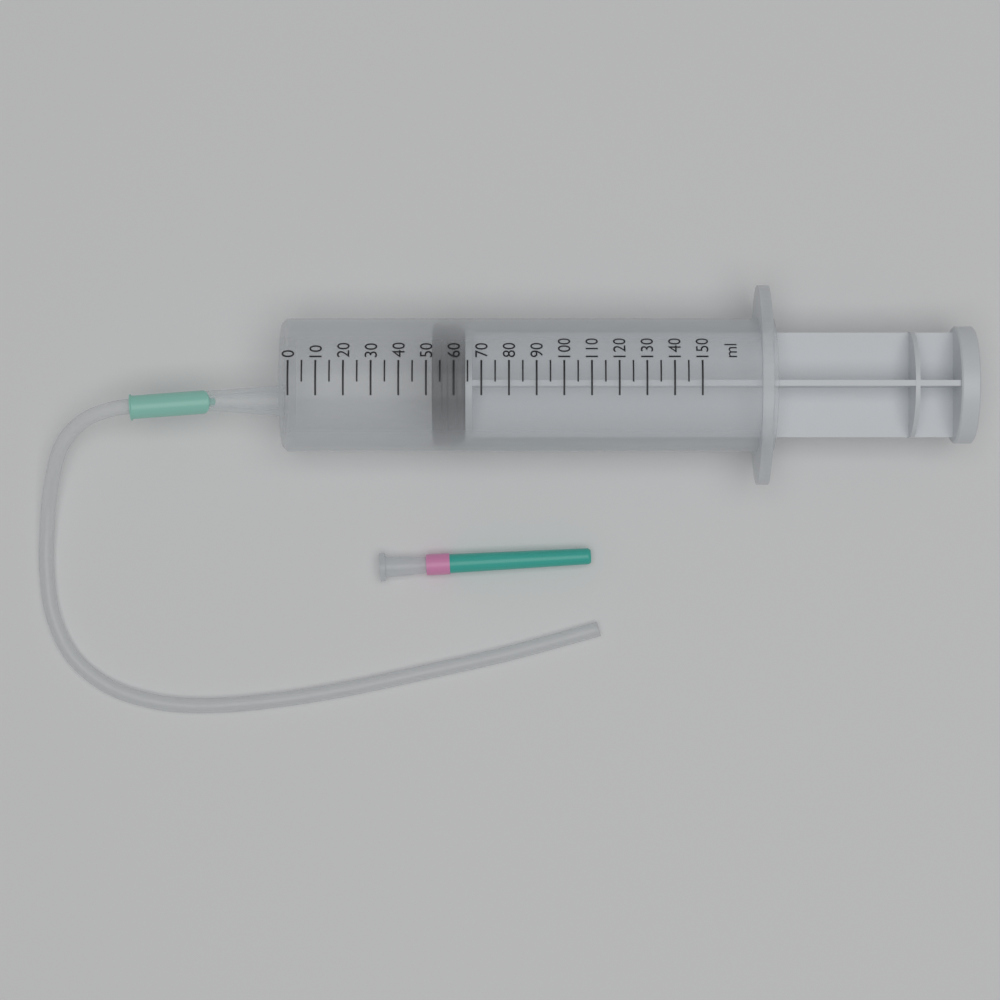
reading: 52 ml
